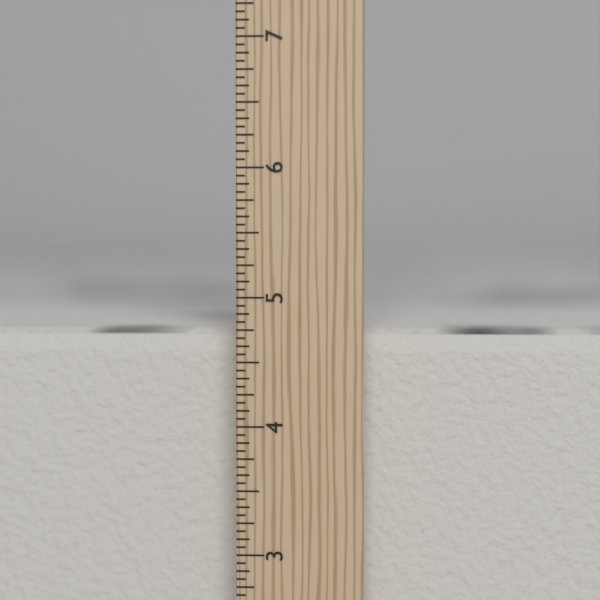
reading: 4.7500 in
